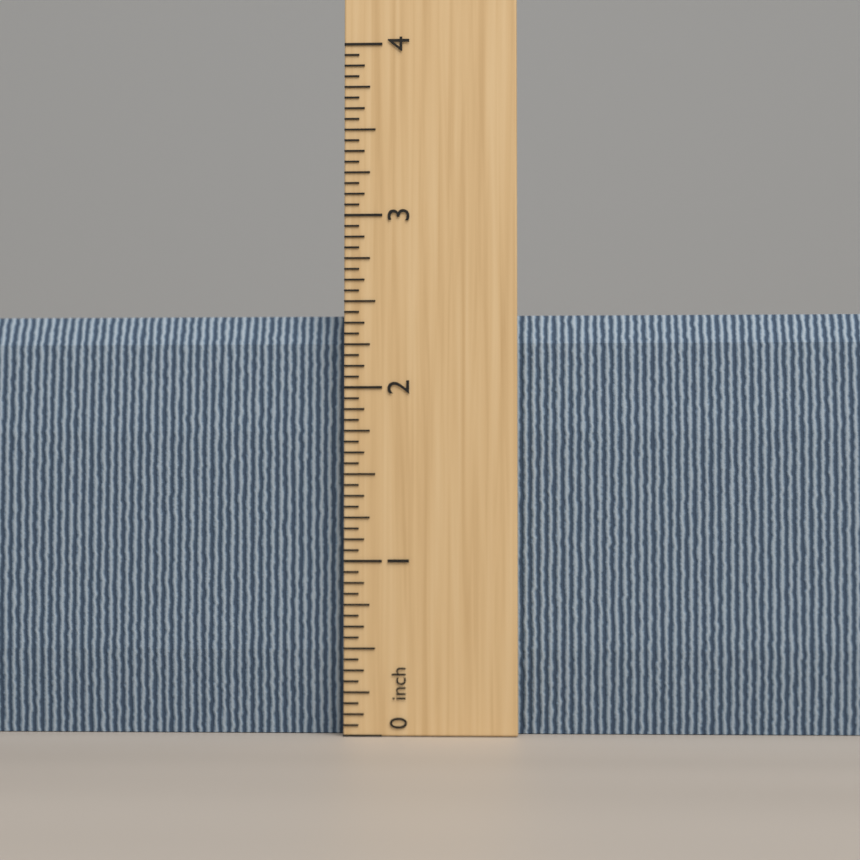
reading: 2.4375 inch
